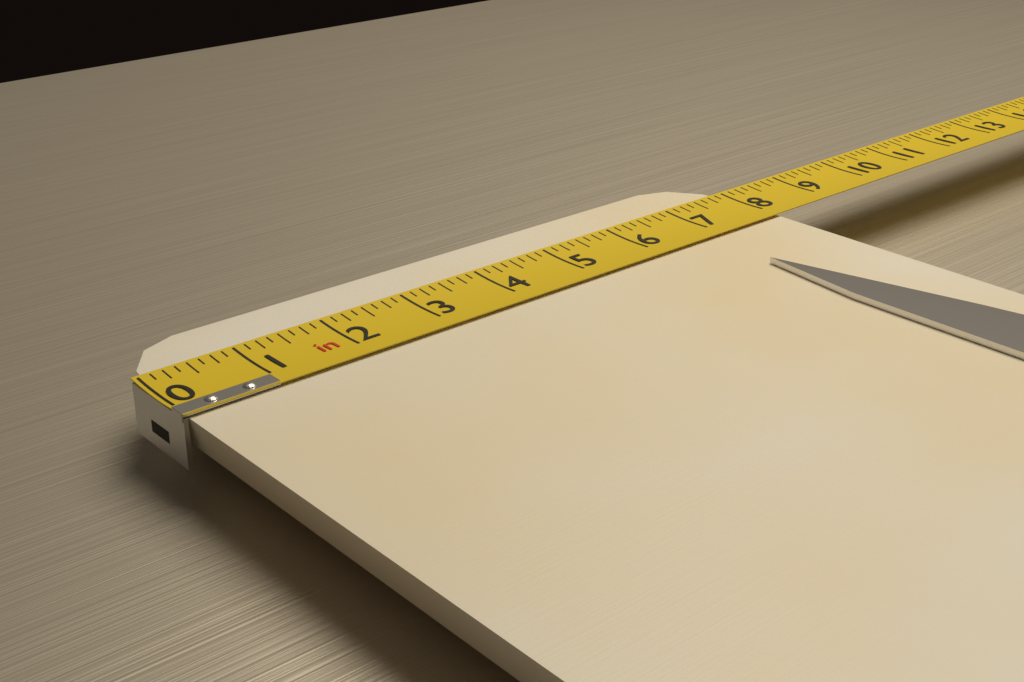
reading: 8.000 in
